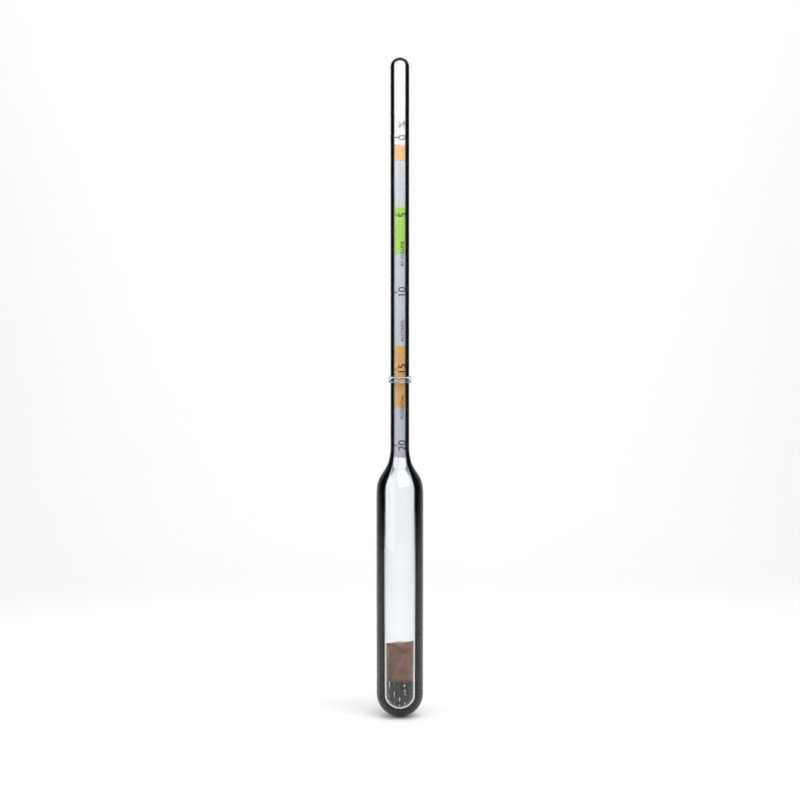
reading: 15.5 %
